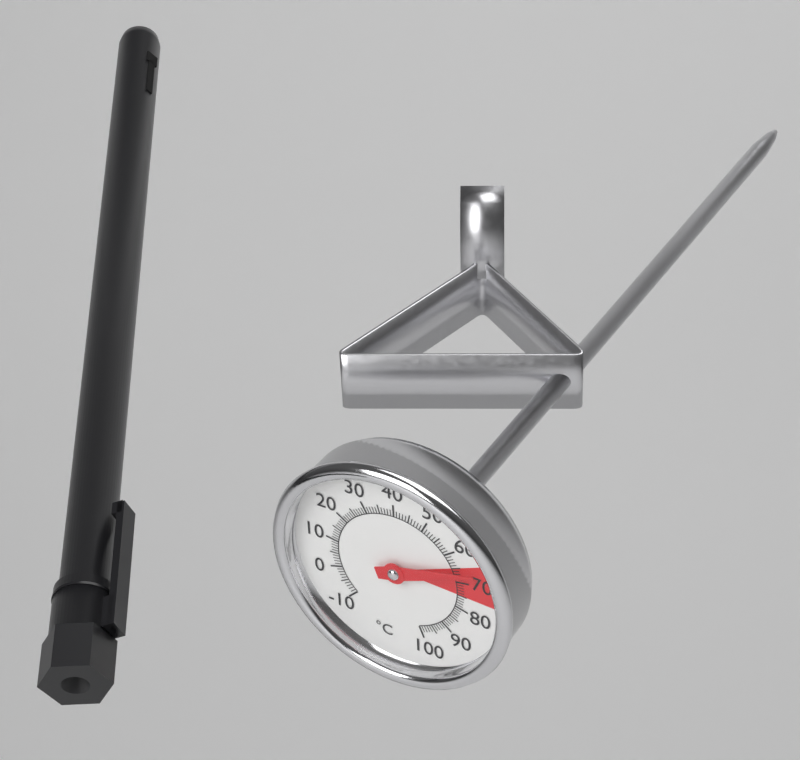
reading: 67 °C
